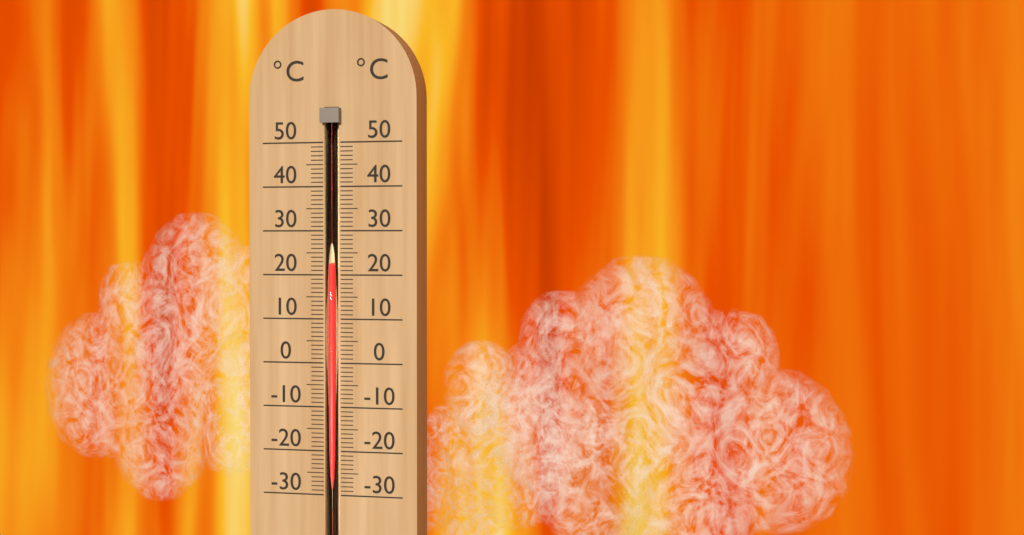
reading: 22 °C
